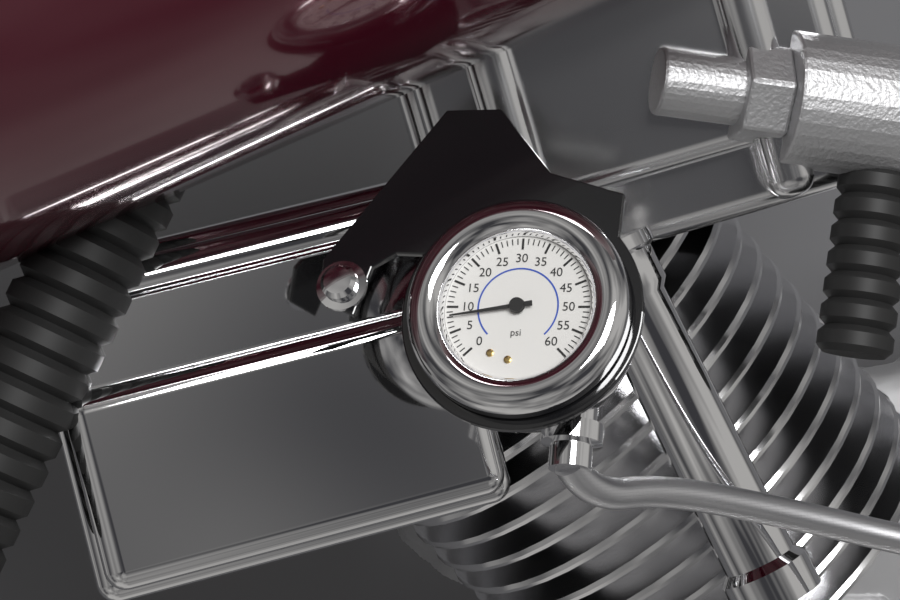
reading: 8 psi
